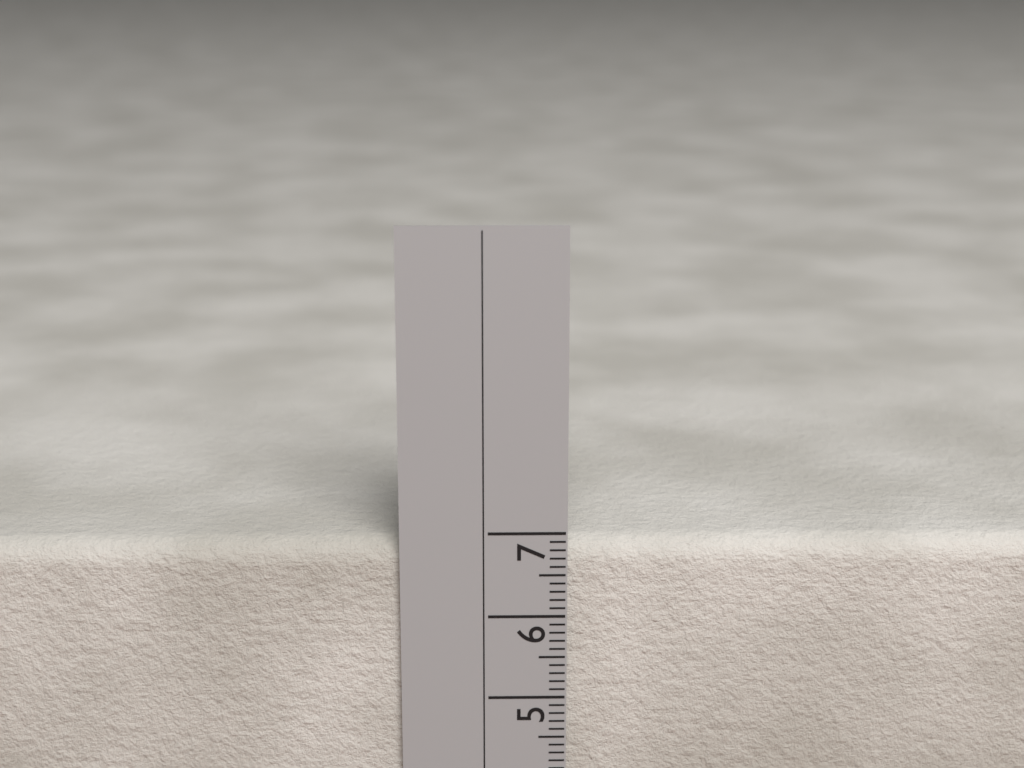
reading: 6.9 cm
